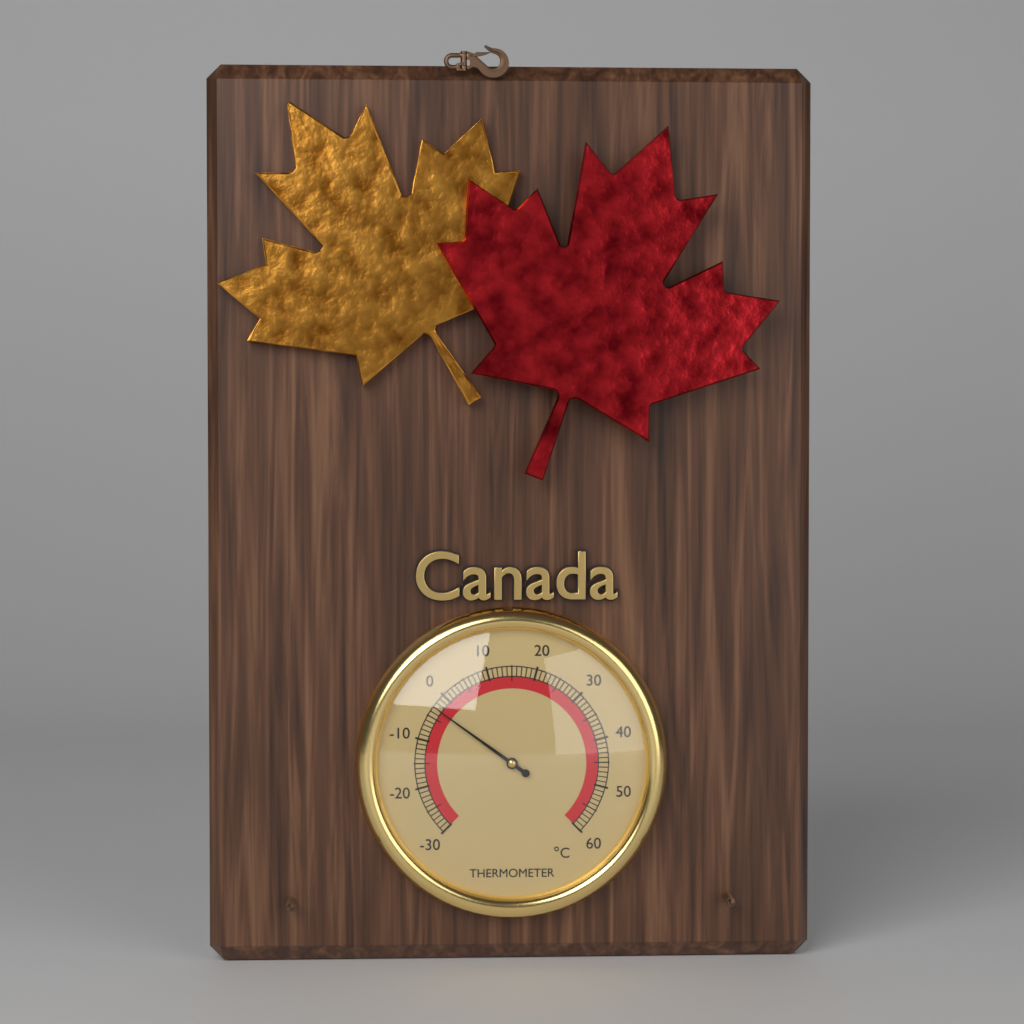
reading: -3 °C
